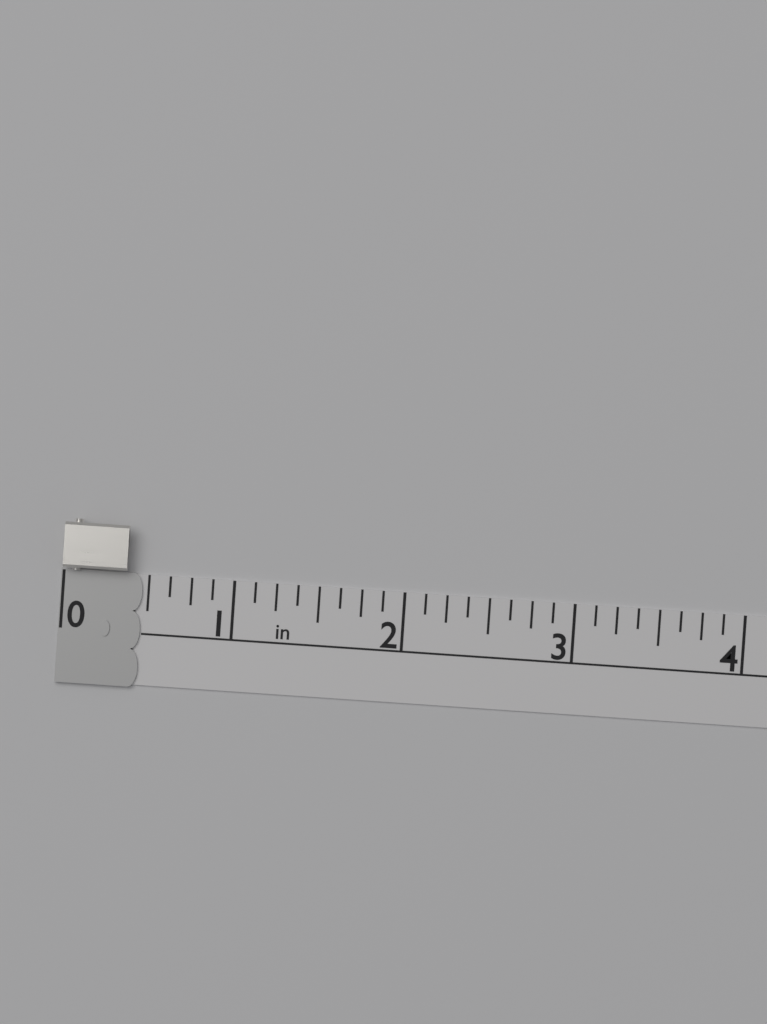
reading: 0.375 in
